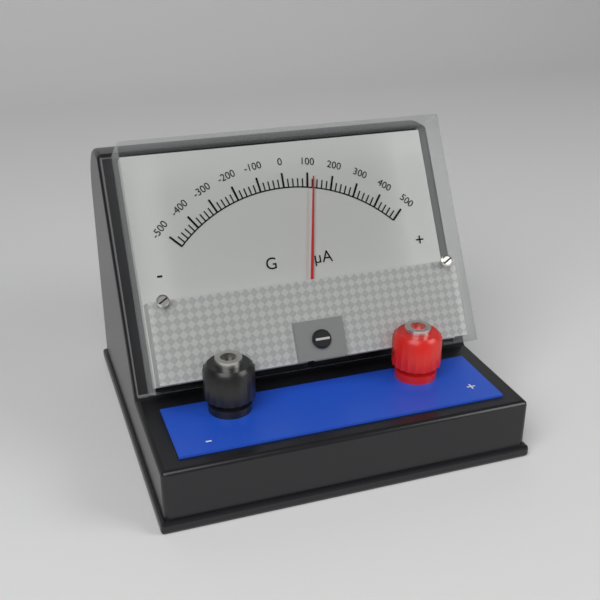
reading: 120 µA
